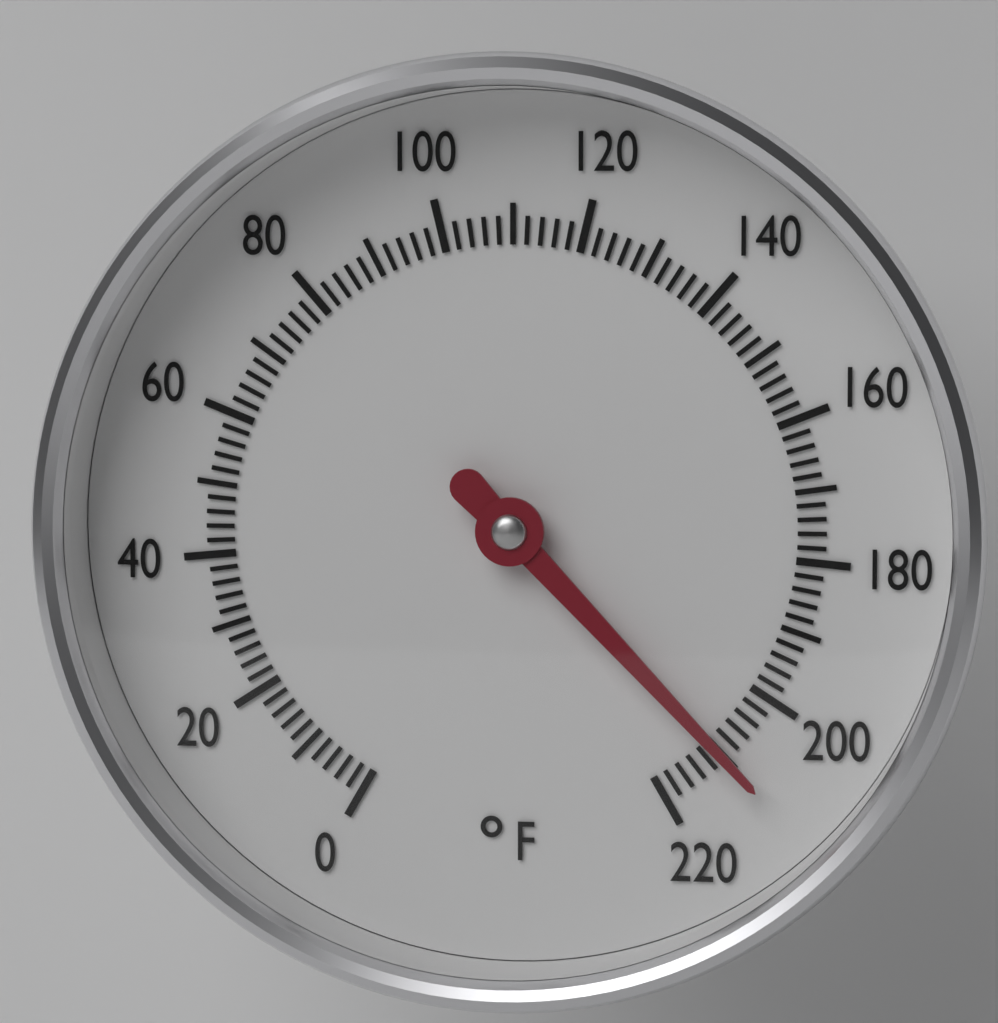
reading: 210 °F
